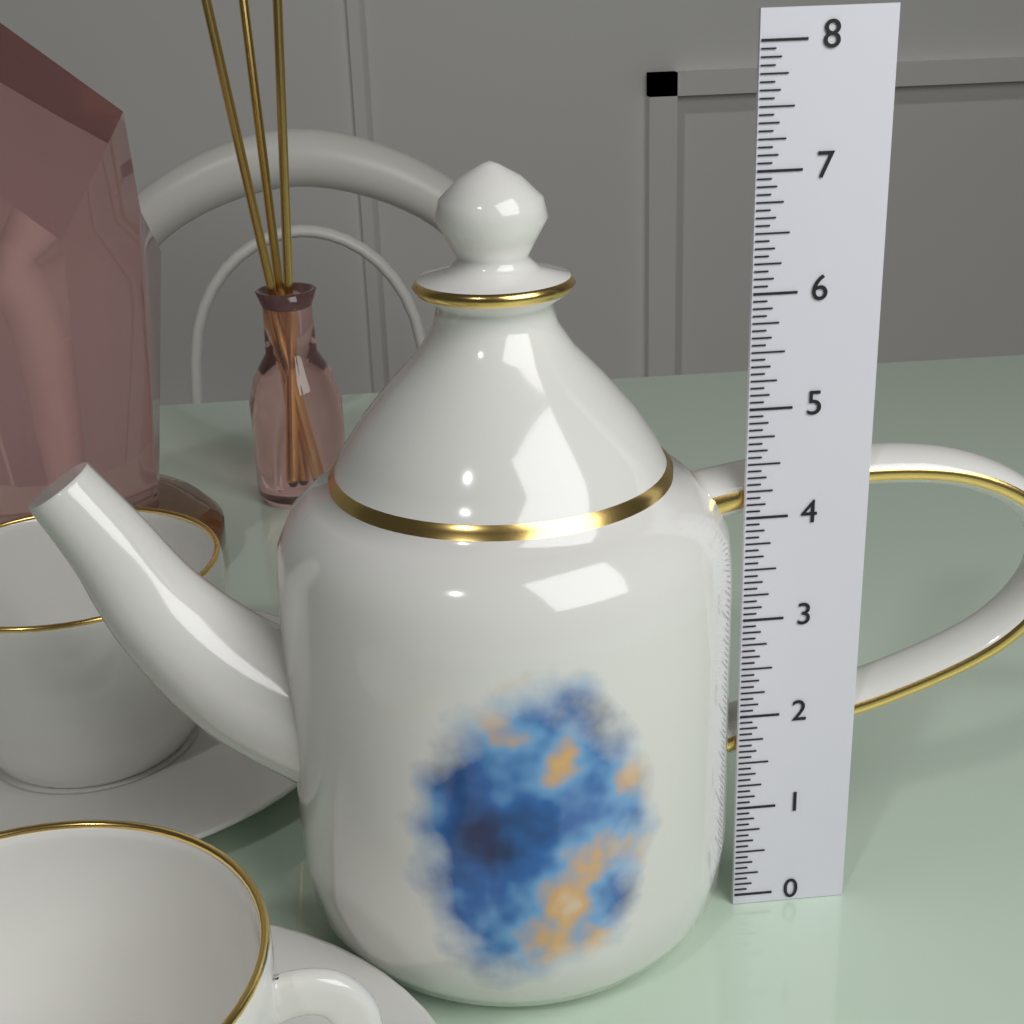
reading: 7.1250 (no unit)
